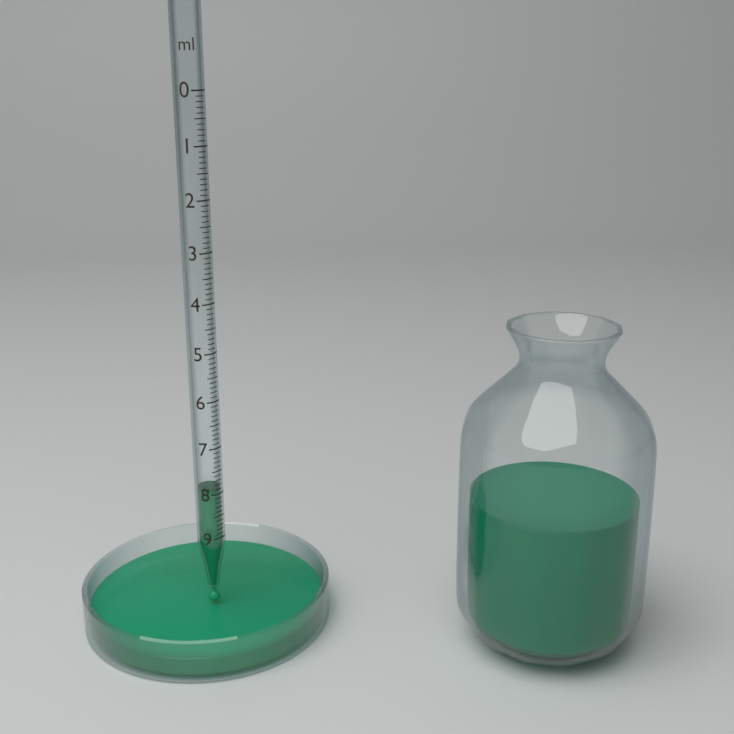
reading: 7.9 ml
